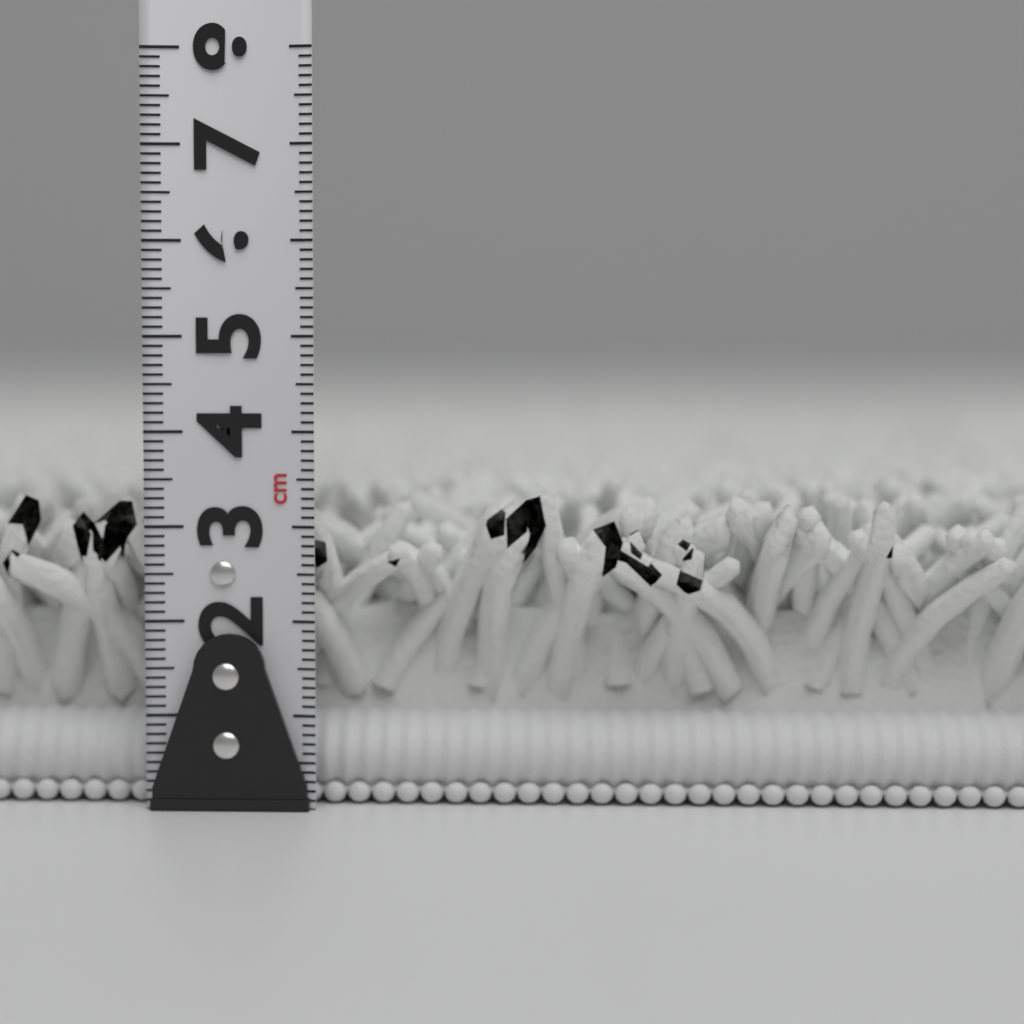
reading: 3.4 cm
